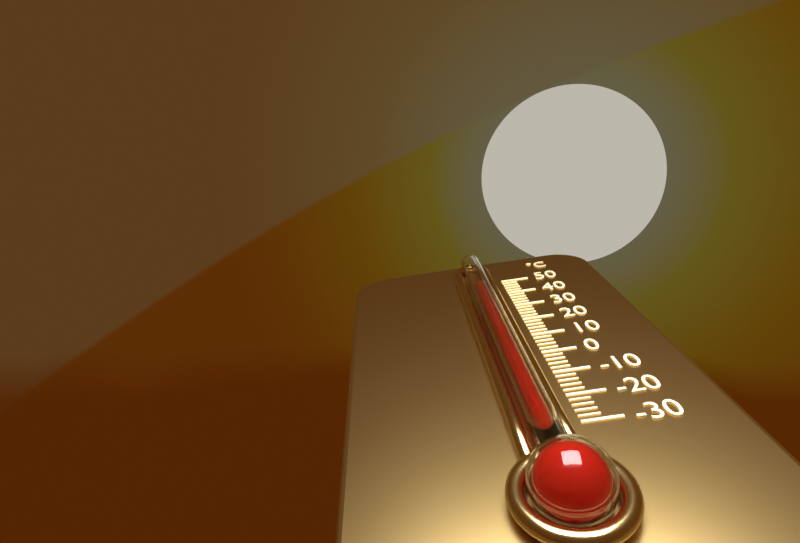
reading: 36 °C
